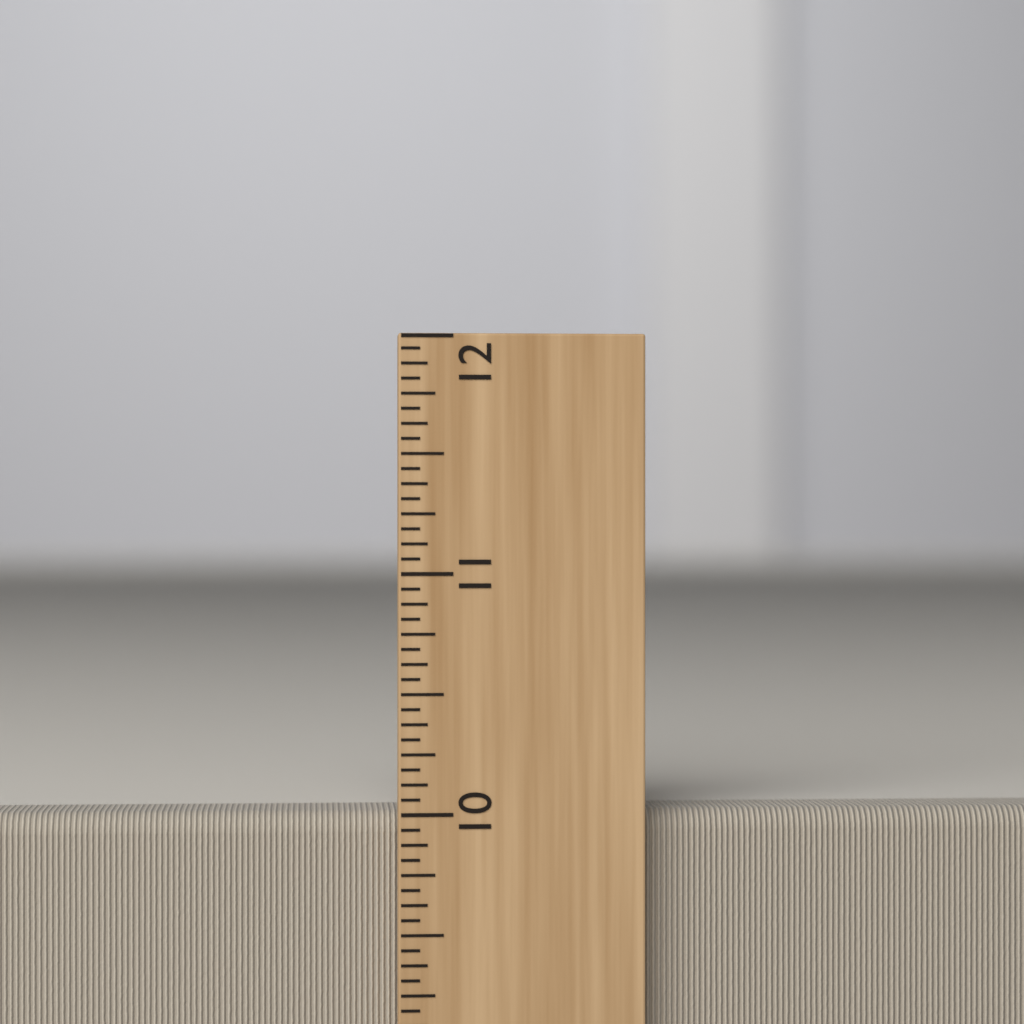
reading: 10.0000 inch
